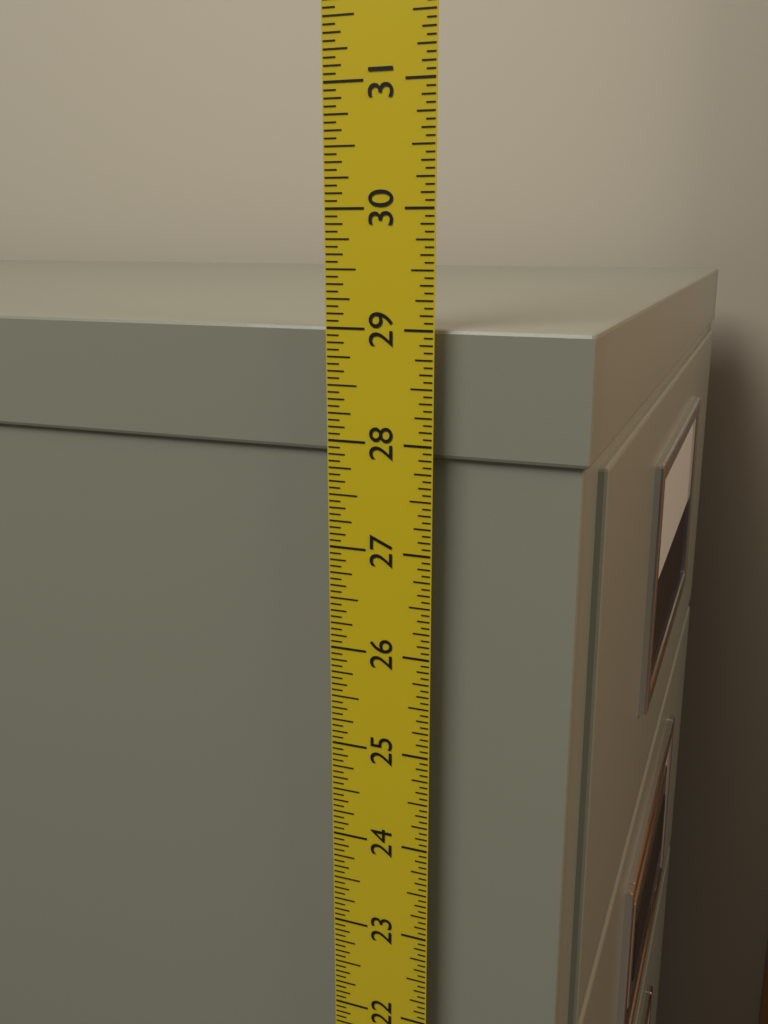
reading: 29.0000 in
